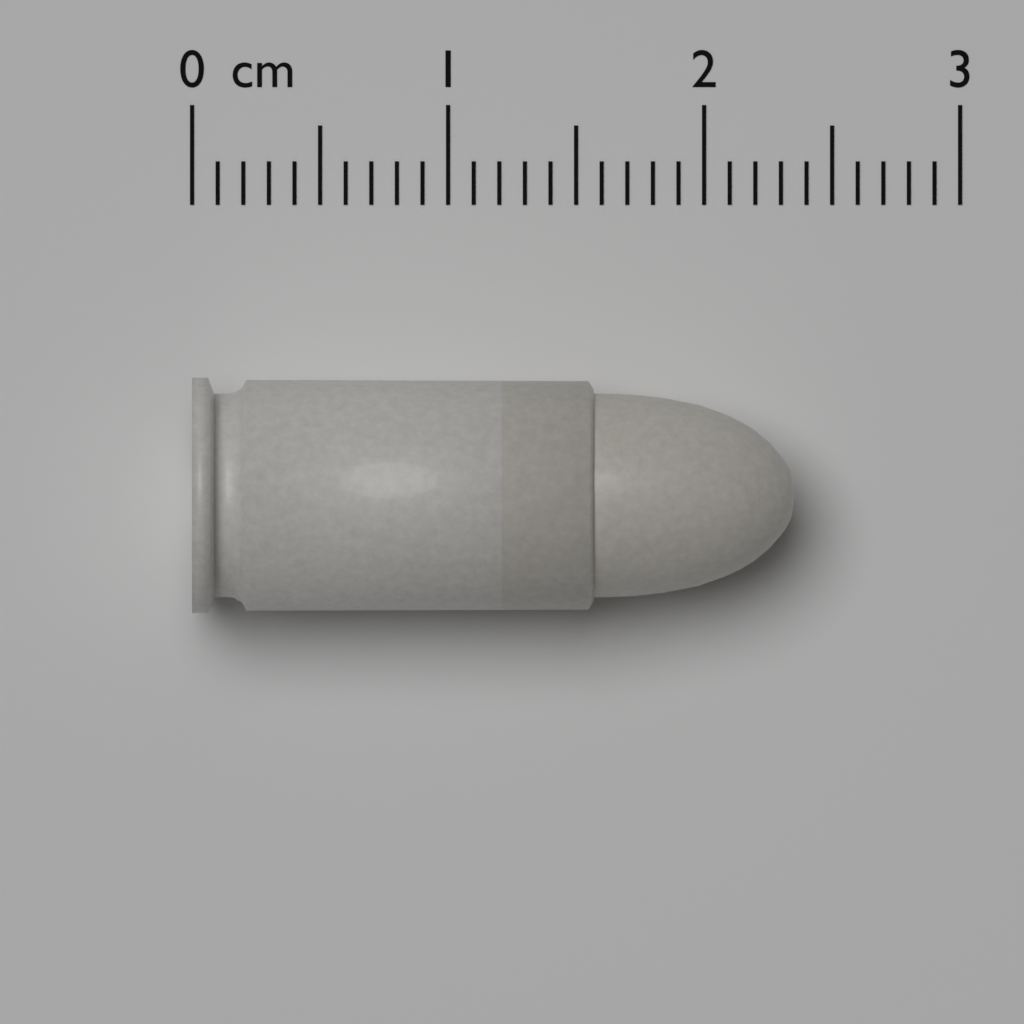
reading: 2.35 cm
